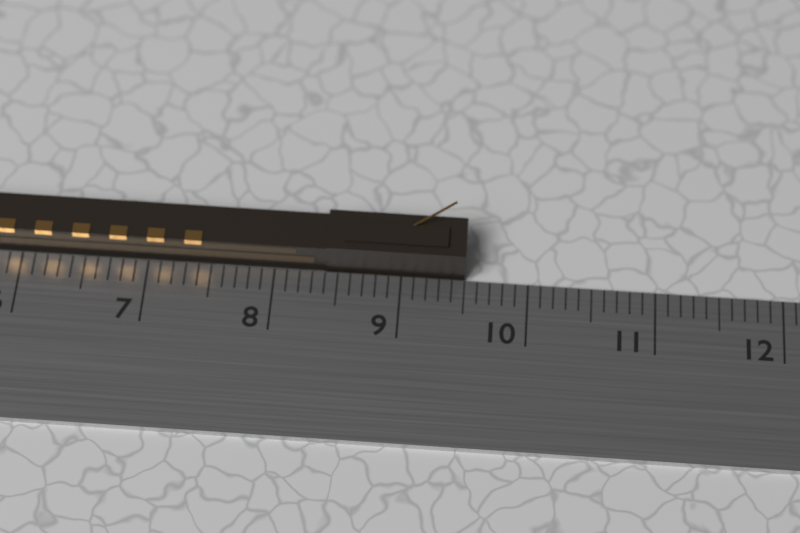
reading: 9.5 cm
